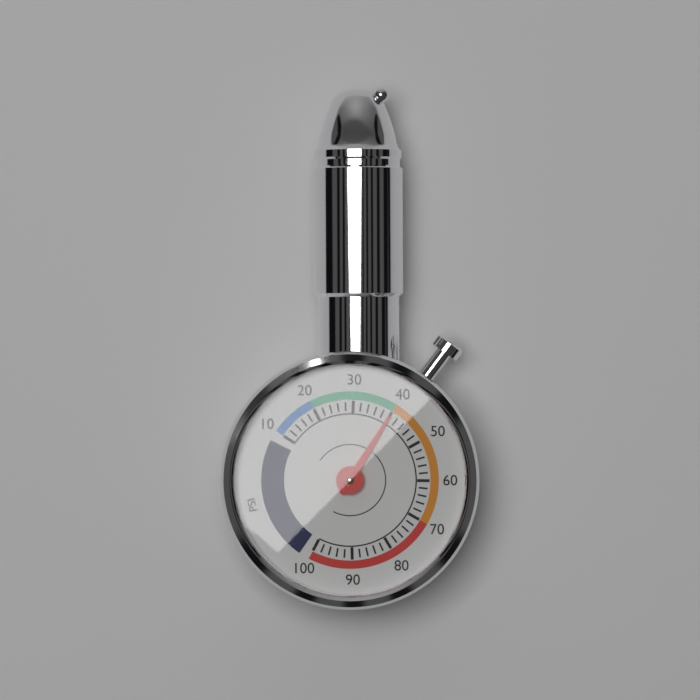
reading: 40 psi
